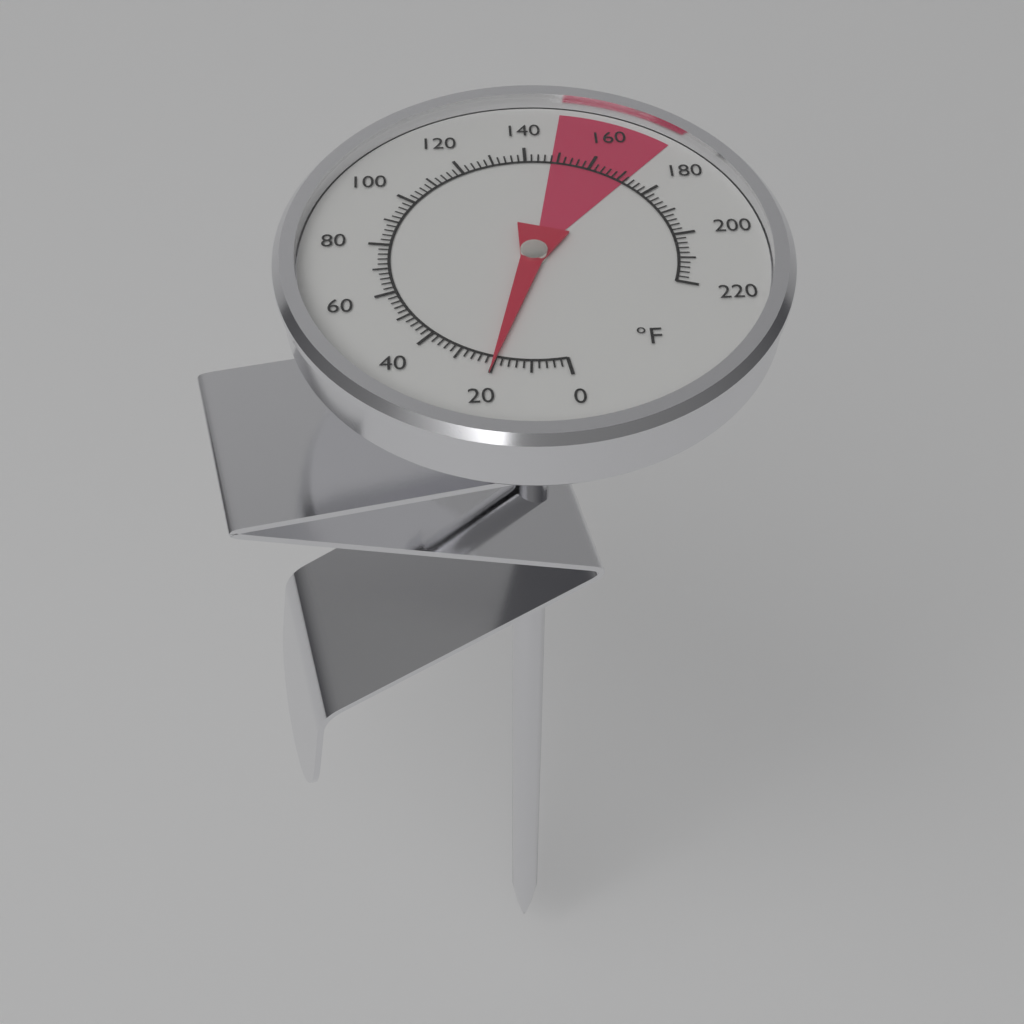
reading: 20 °F
